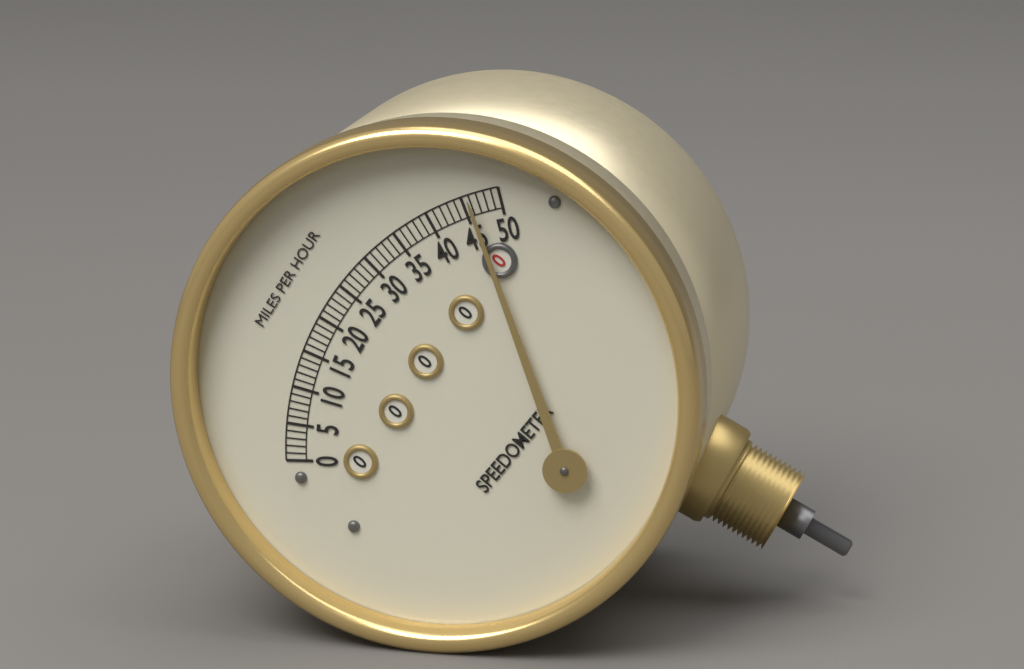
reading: 46 mph
